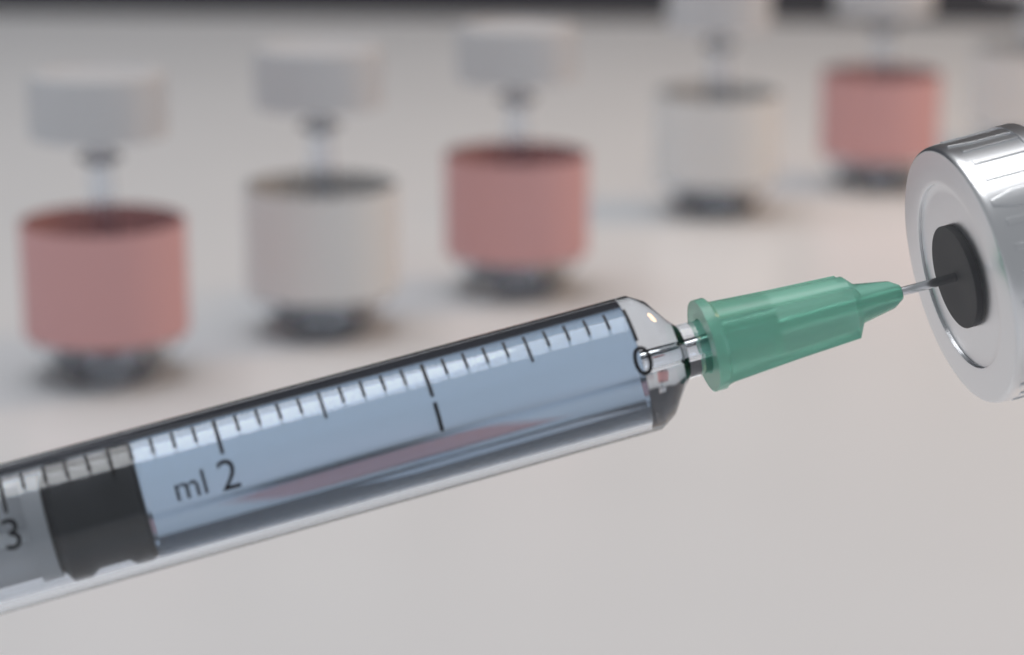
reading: 2.4 ml
